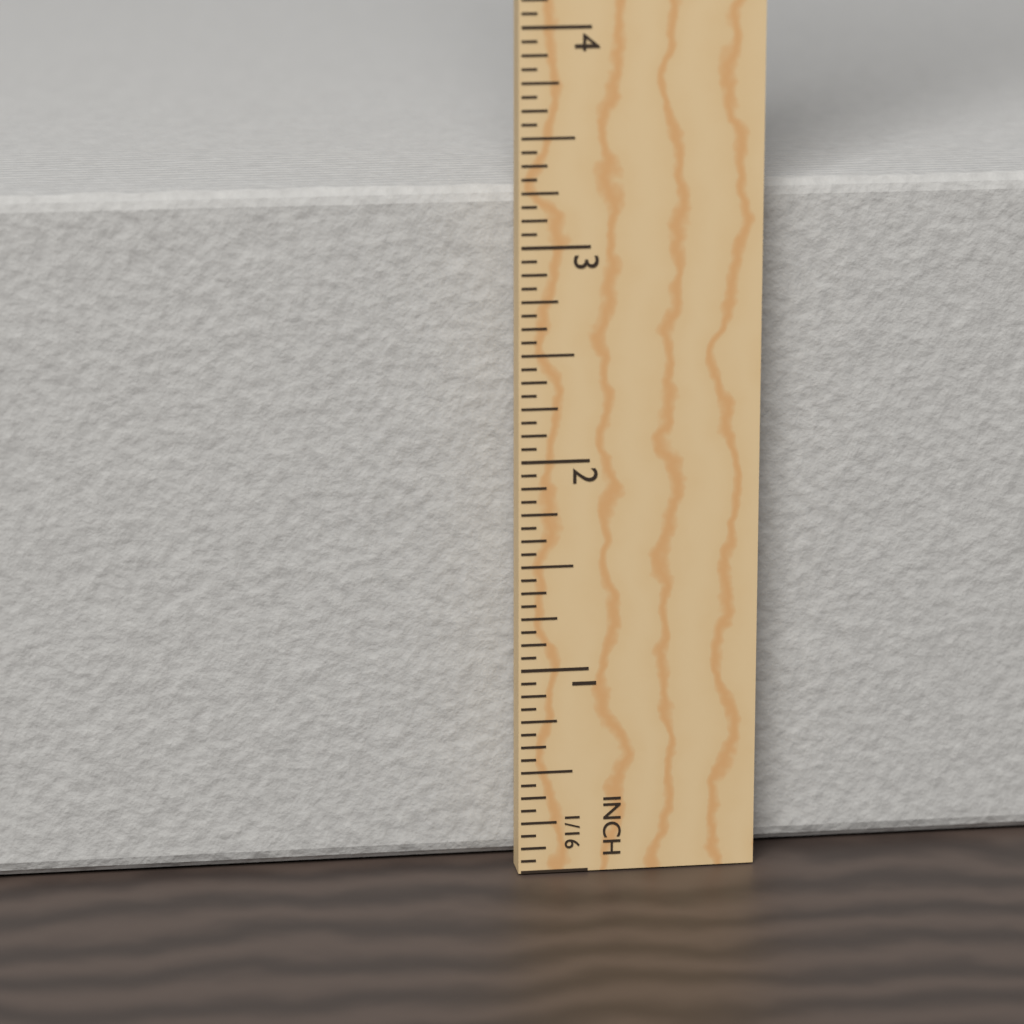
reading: 3.2500 in
